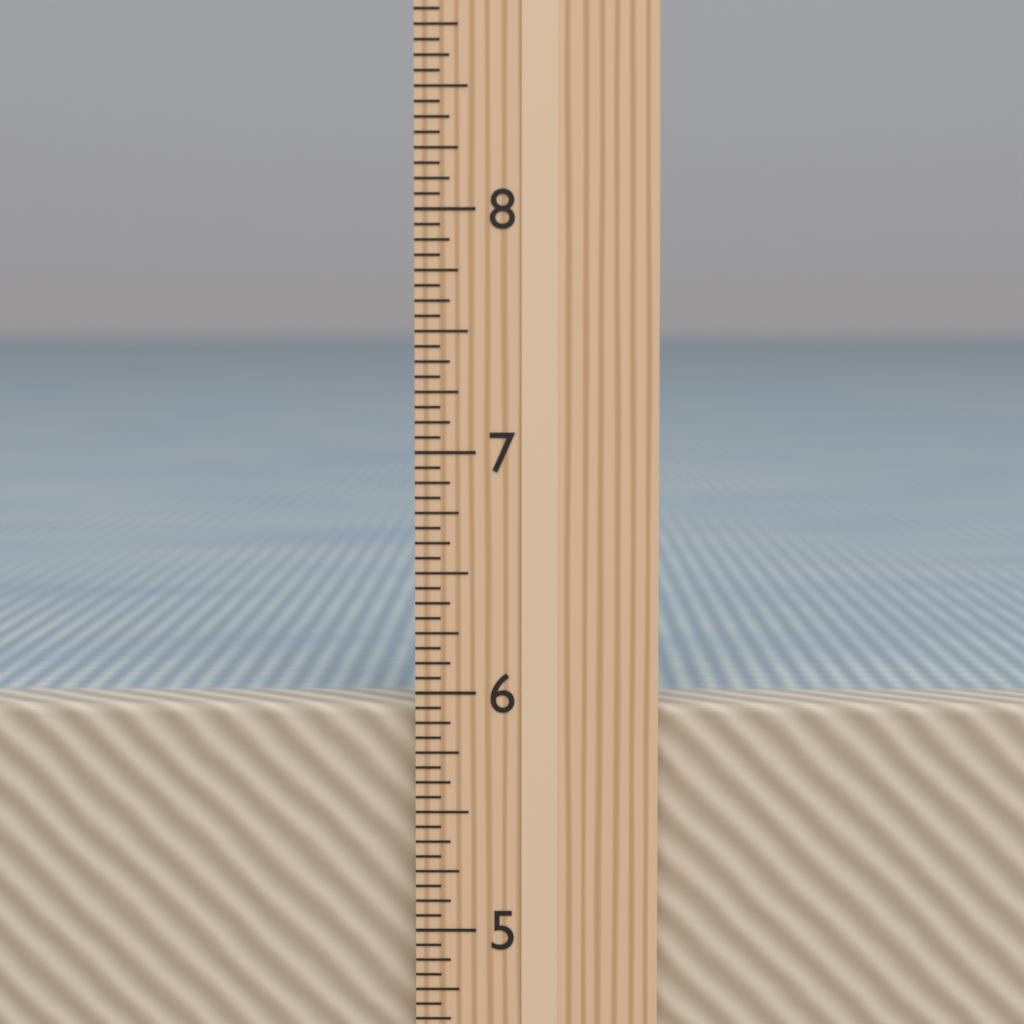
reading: 5.9375 in
